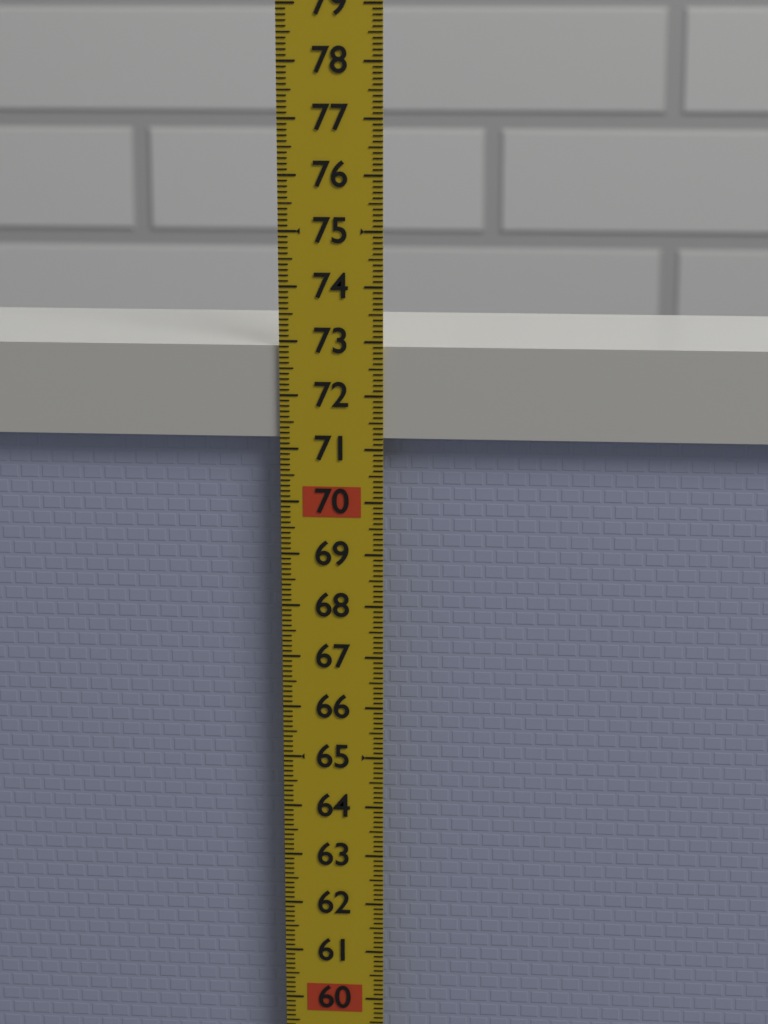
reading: 72.9 (no unit)
